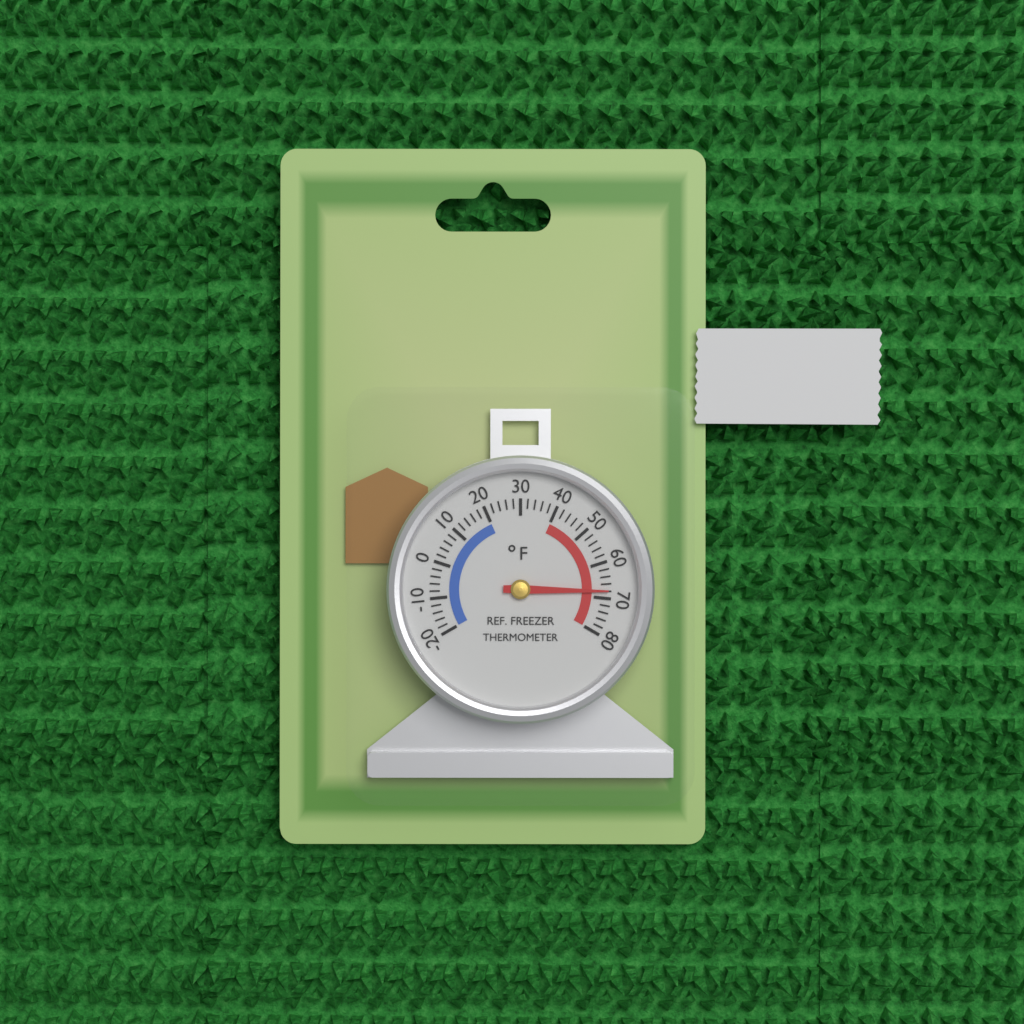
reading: 68 °F
